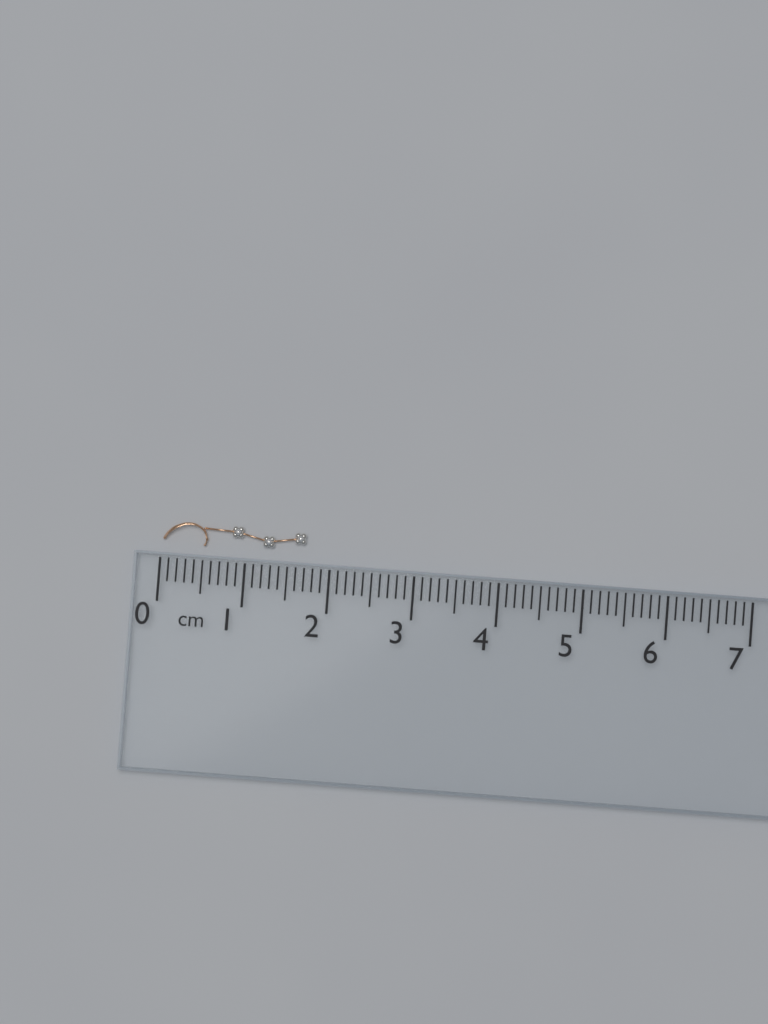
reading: 1.7 cm
